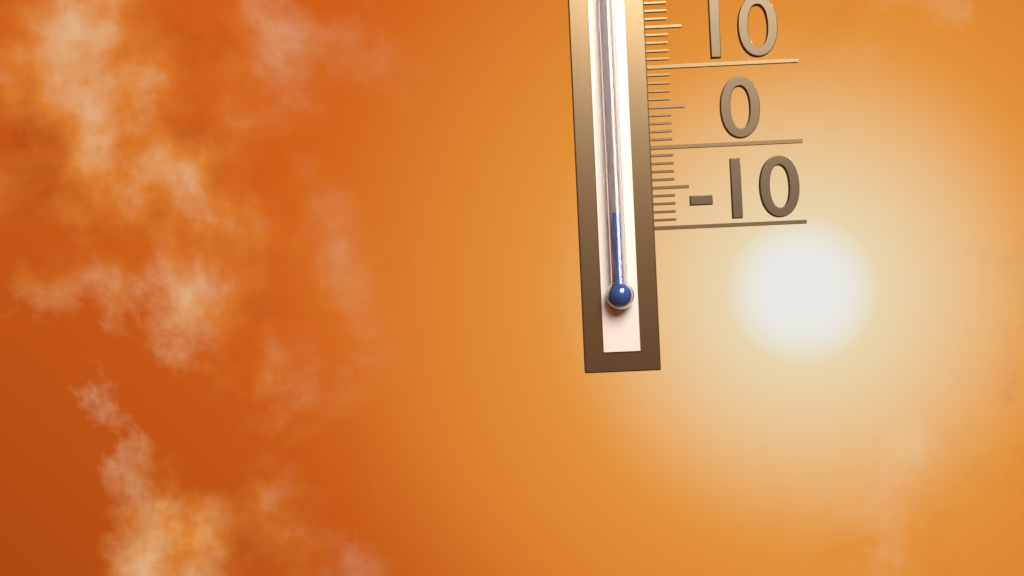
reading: -8 (no unit)
